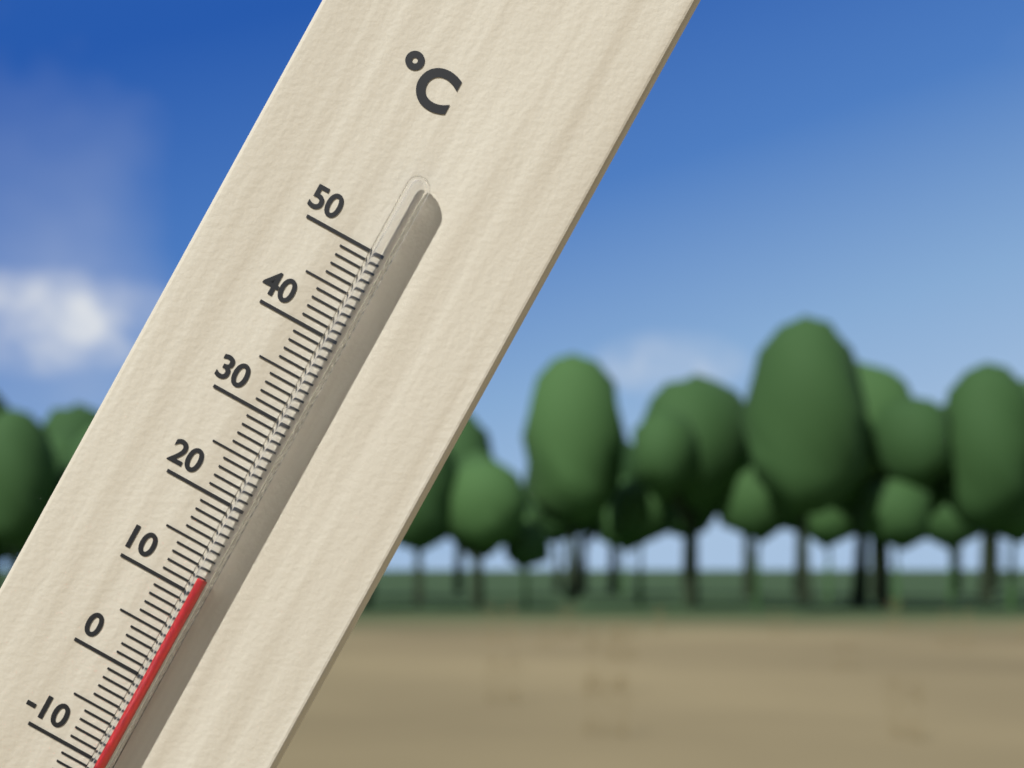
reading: 12 °C
